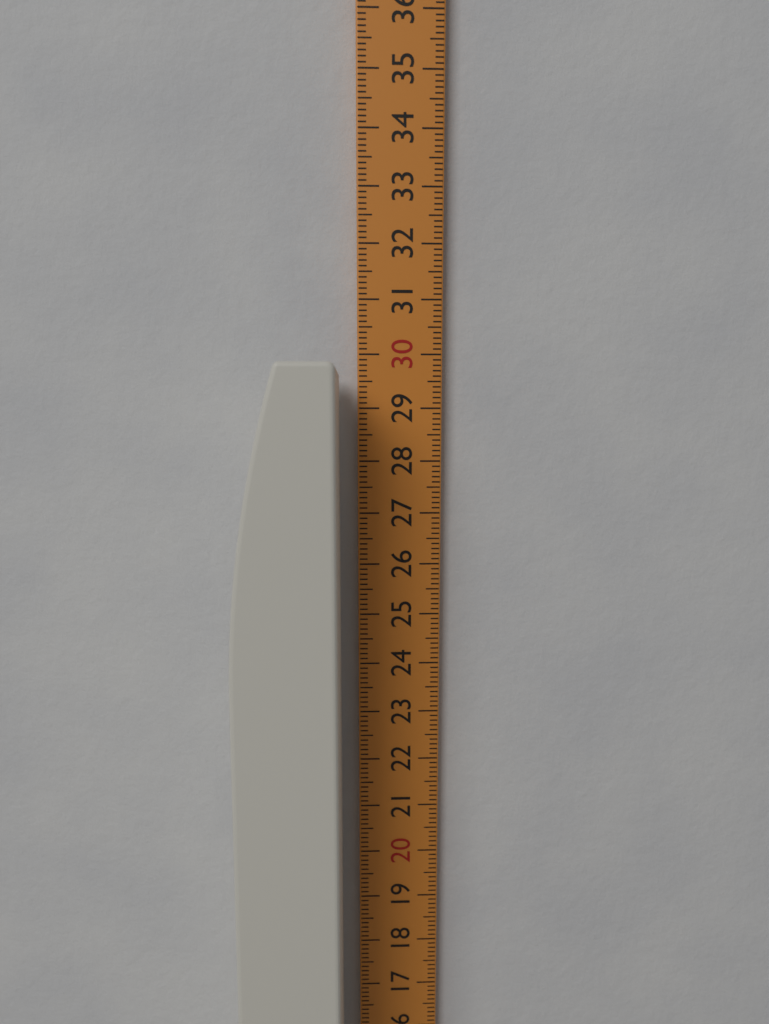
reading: 29.7 cm
